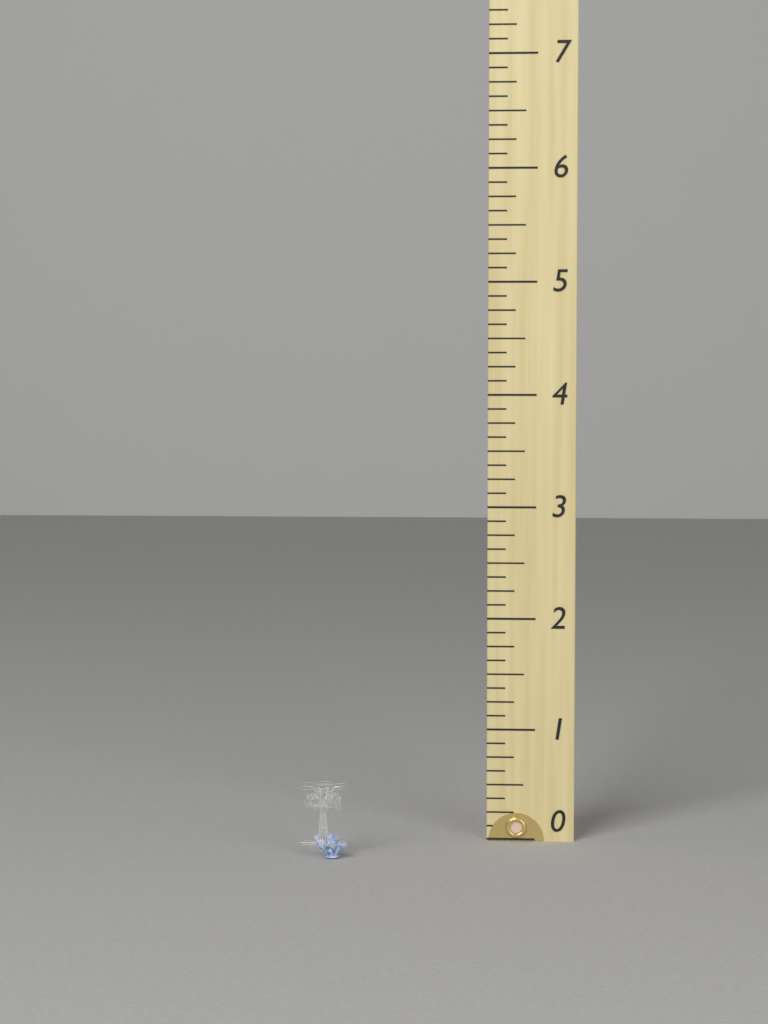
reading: 0.625 (no unit)
